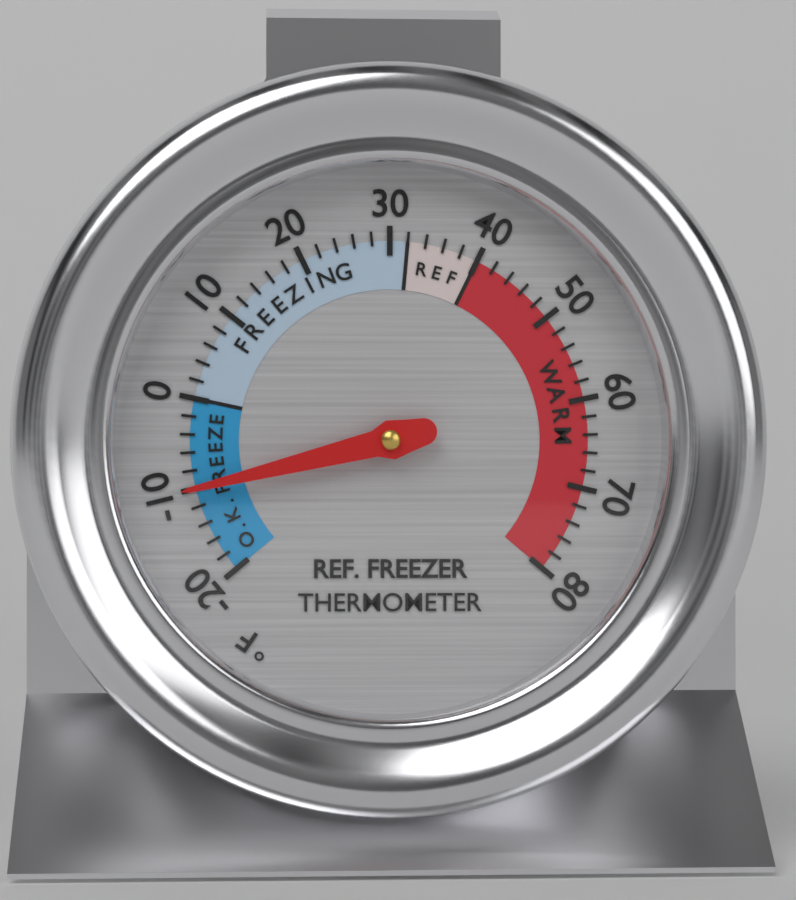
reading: -10 °F
